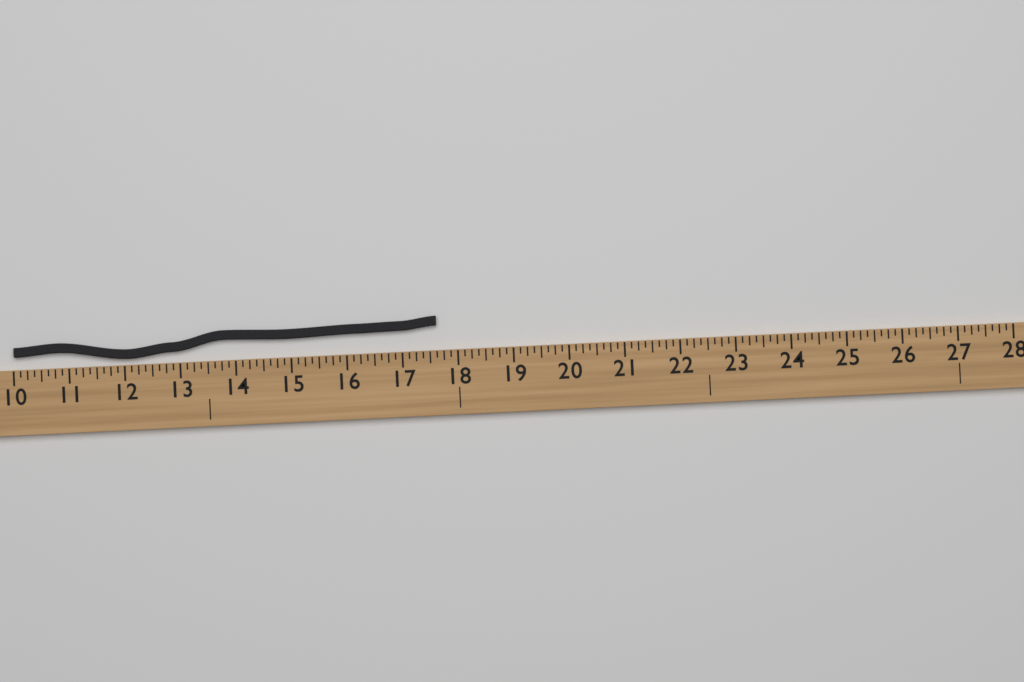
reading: 17.625 (no unit)
